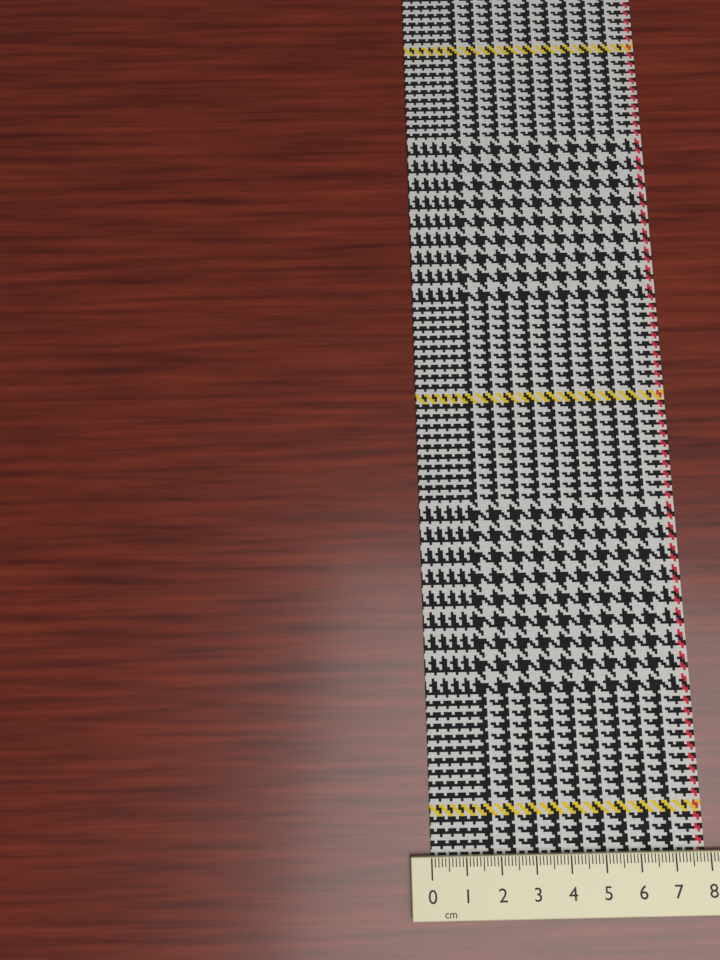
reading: 7.9 cm
